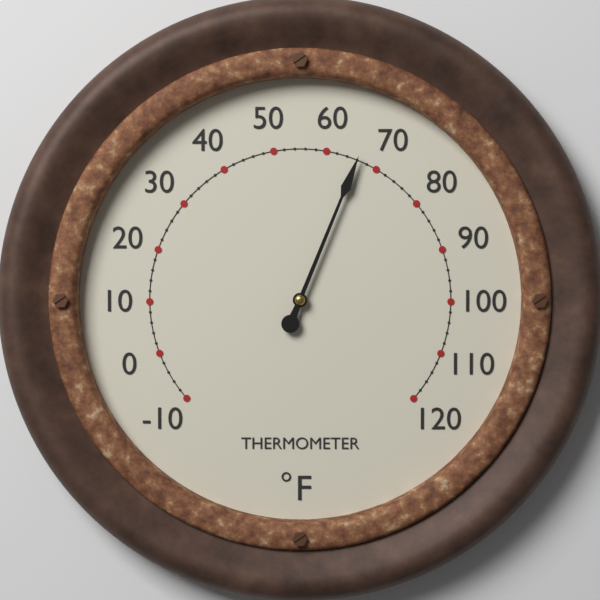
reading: 66 °F
